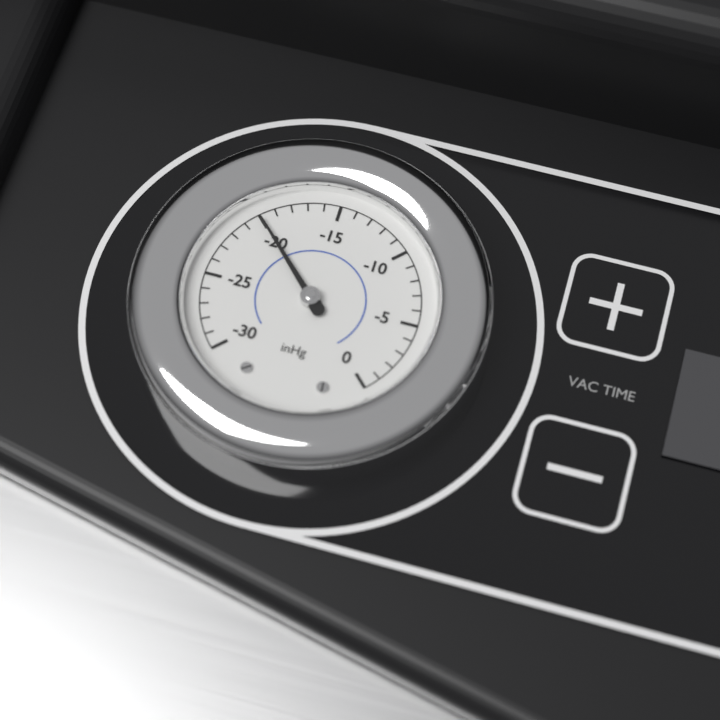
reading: -20 inHg
